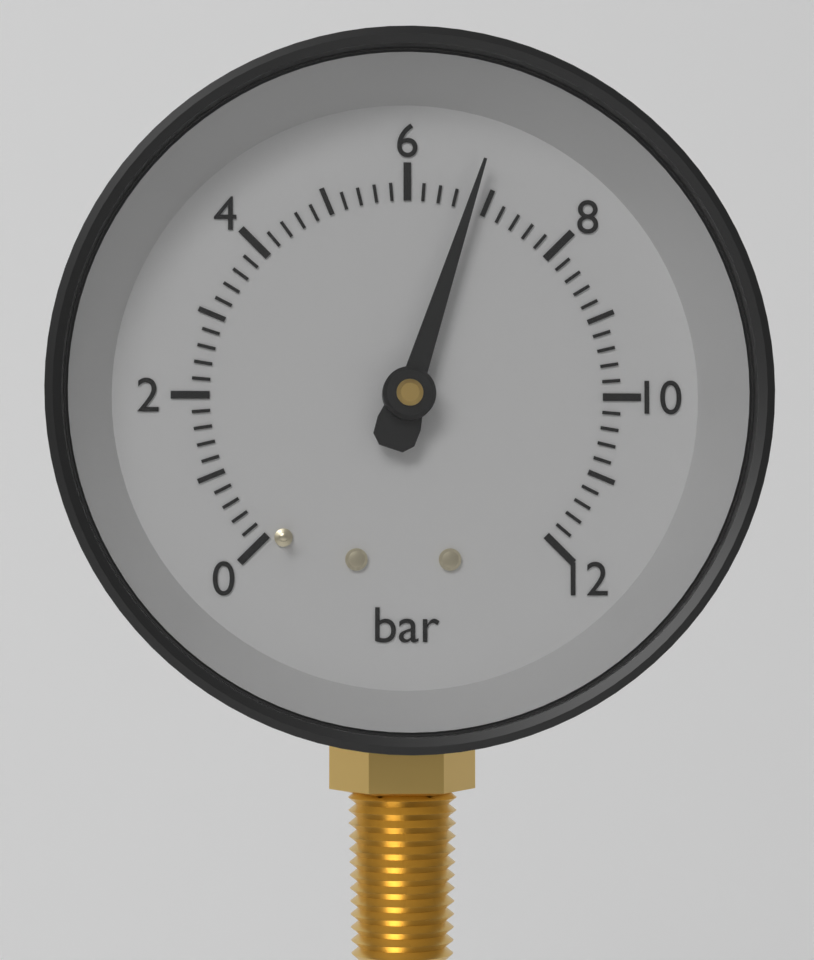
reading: 6.8 bar
